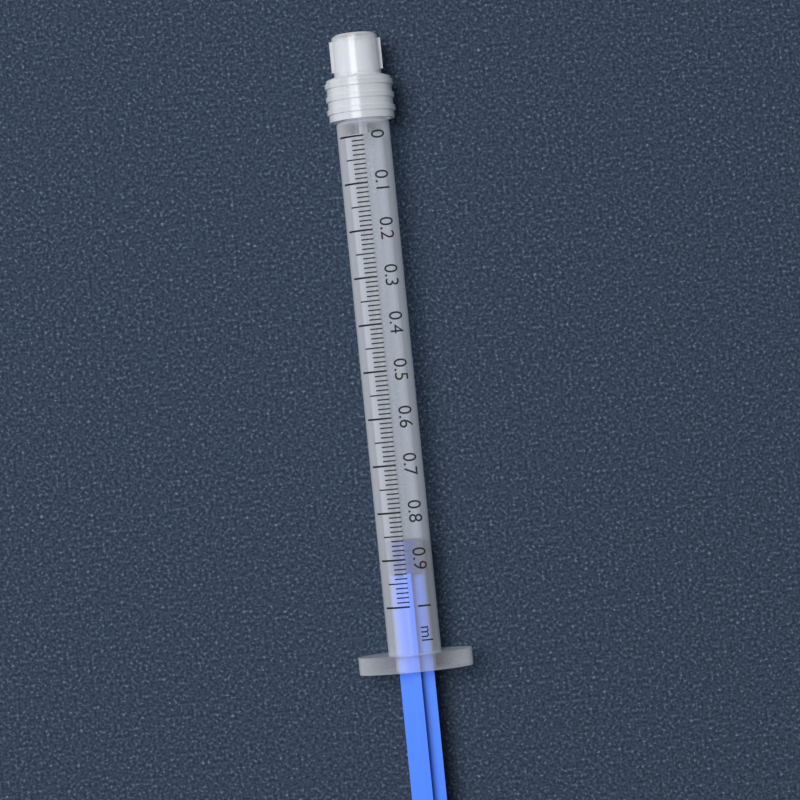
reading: 0.86 ml
